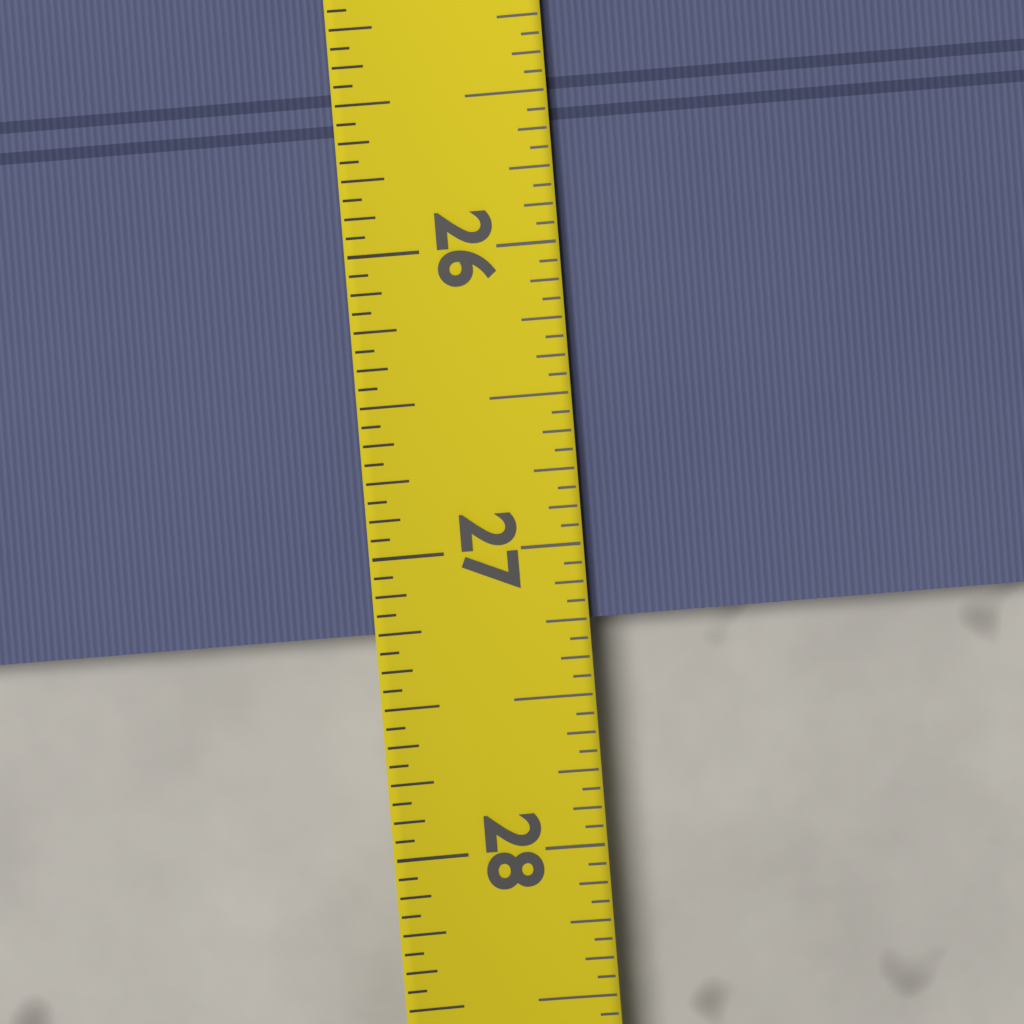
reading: 27.2500 (no unit)
